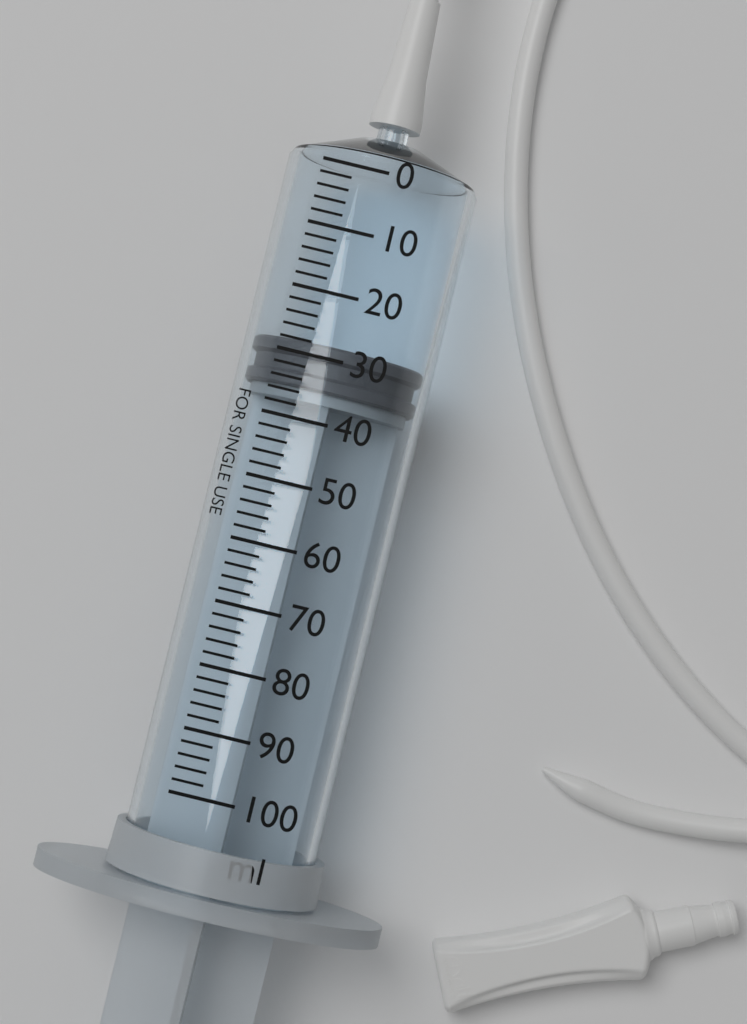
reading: 28 ml
